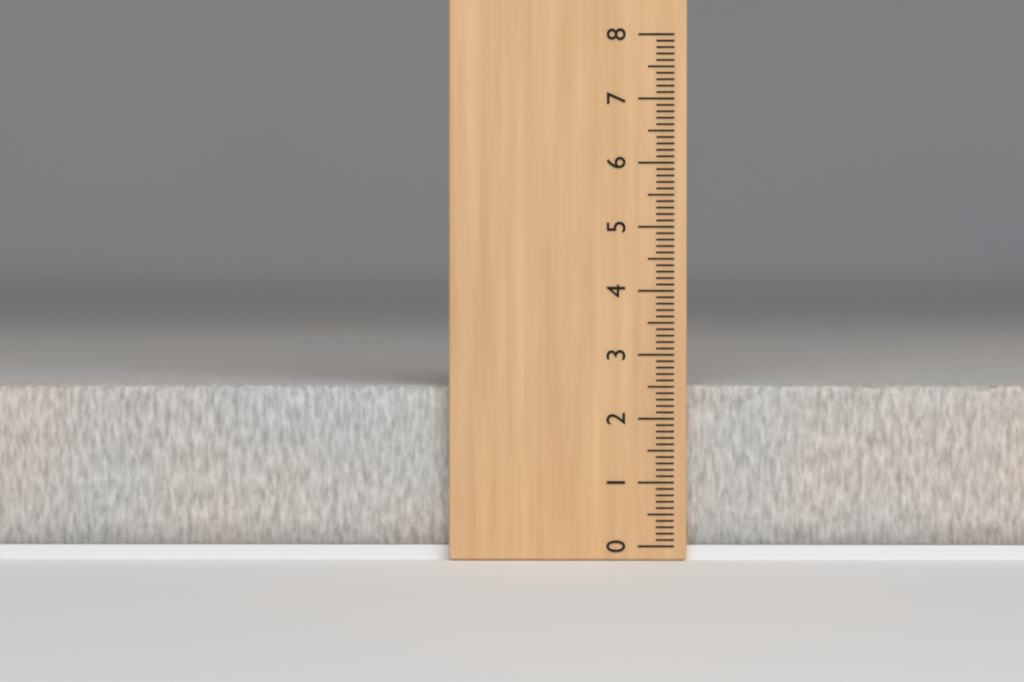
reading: 2.5 (no unit)
